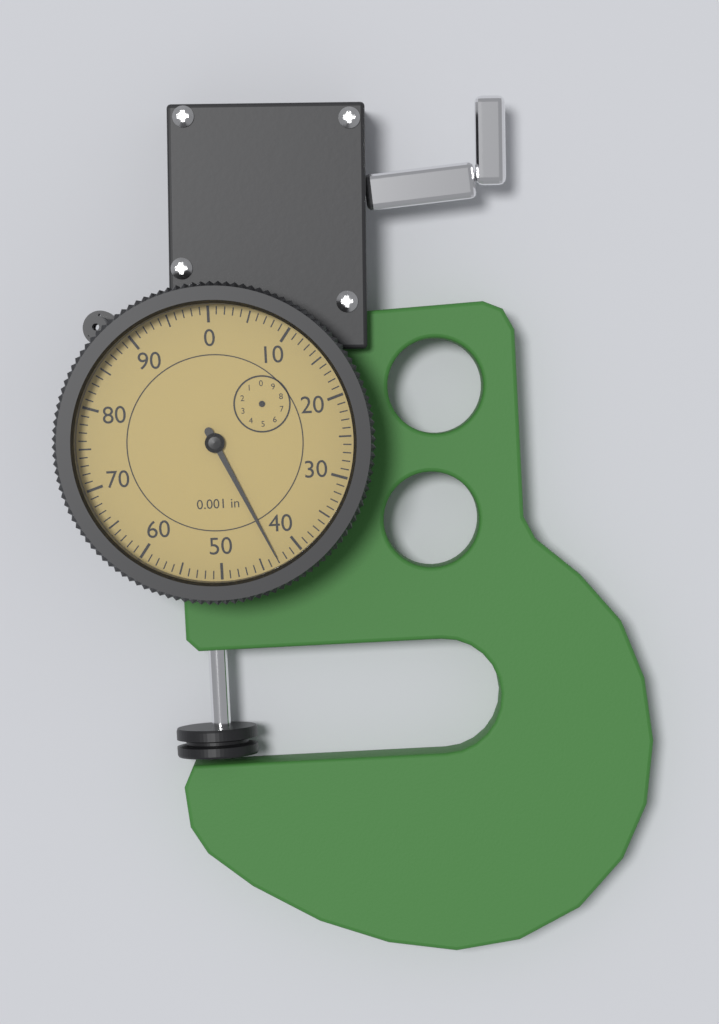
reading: 43 0.001 in
